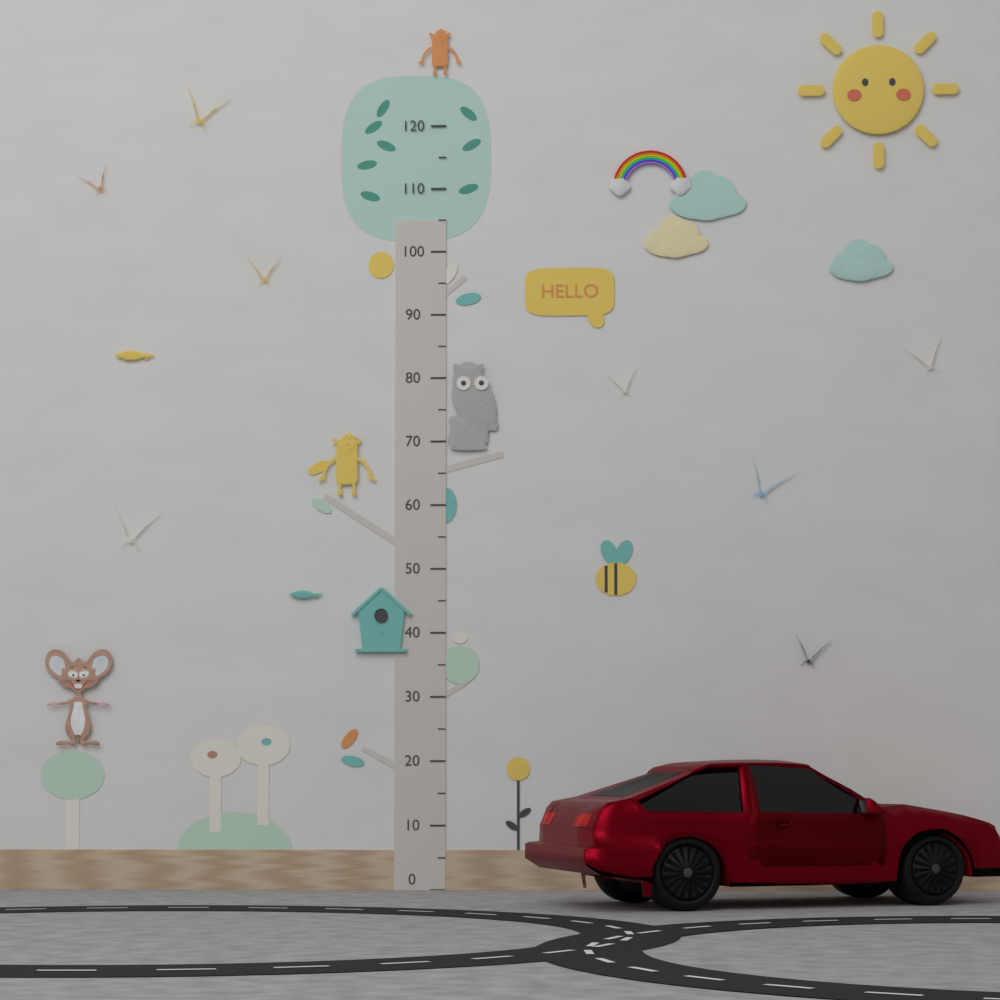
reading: 20 (no unit)
